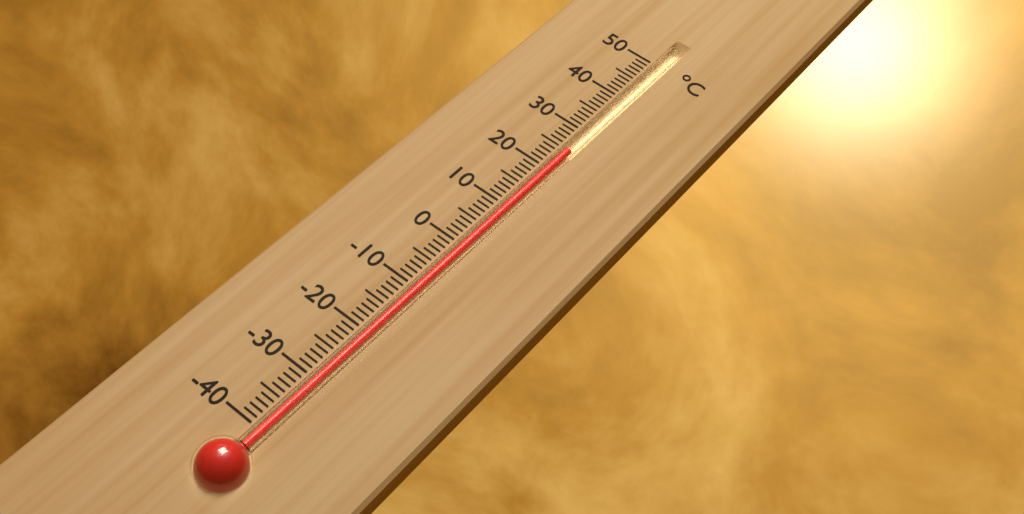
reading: 25 °C
